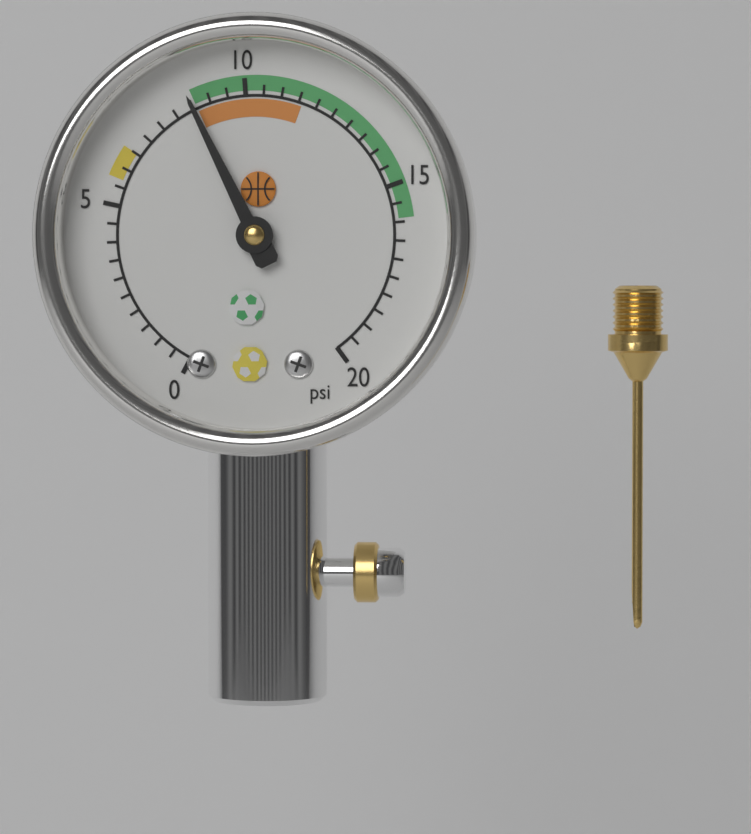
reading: 8.5 psi
